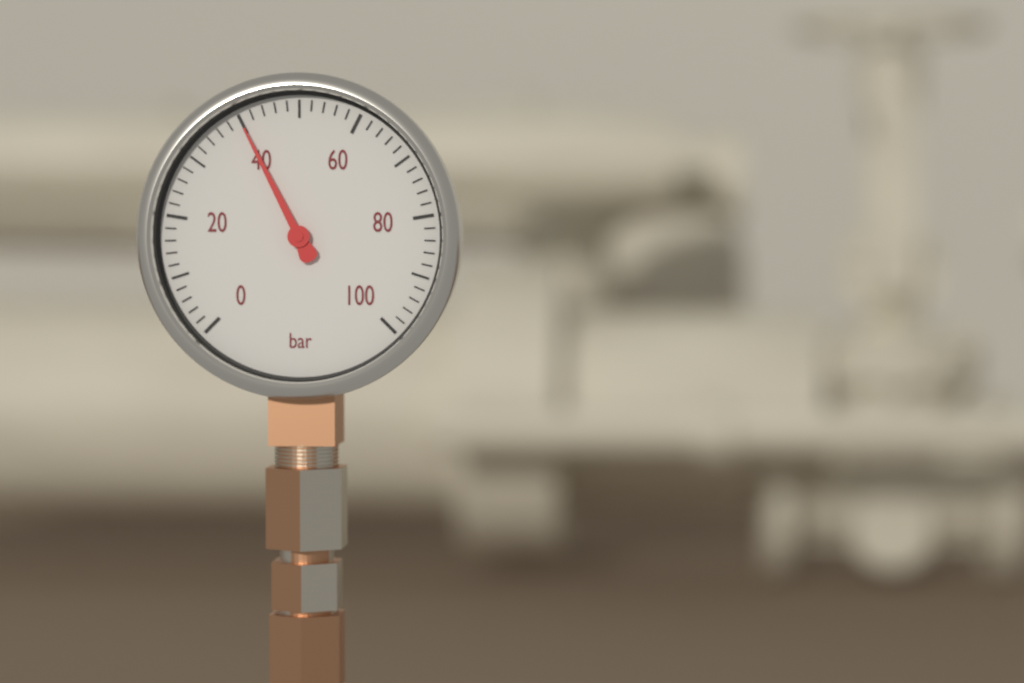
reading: 40 bar
